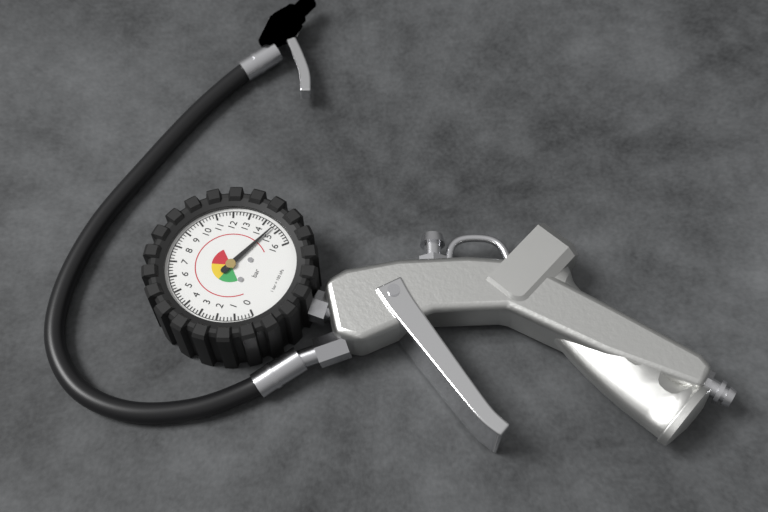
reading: 14.6 bar
